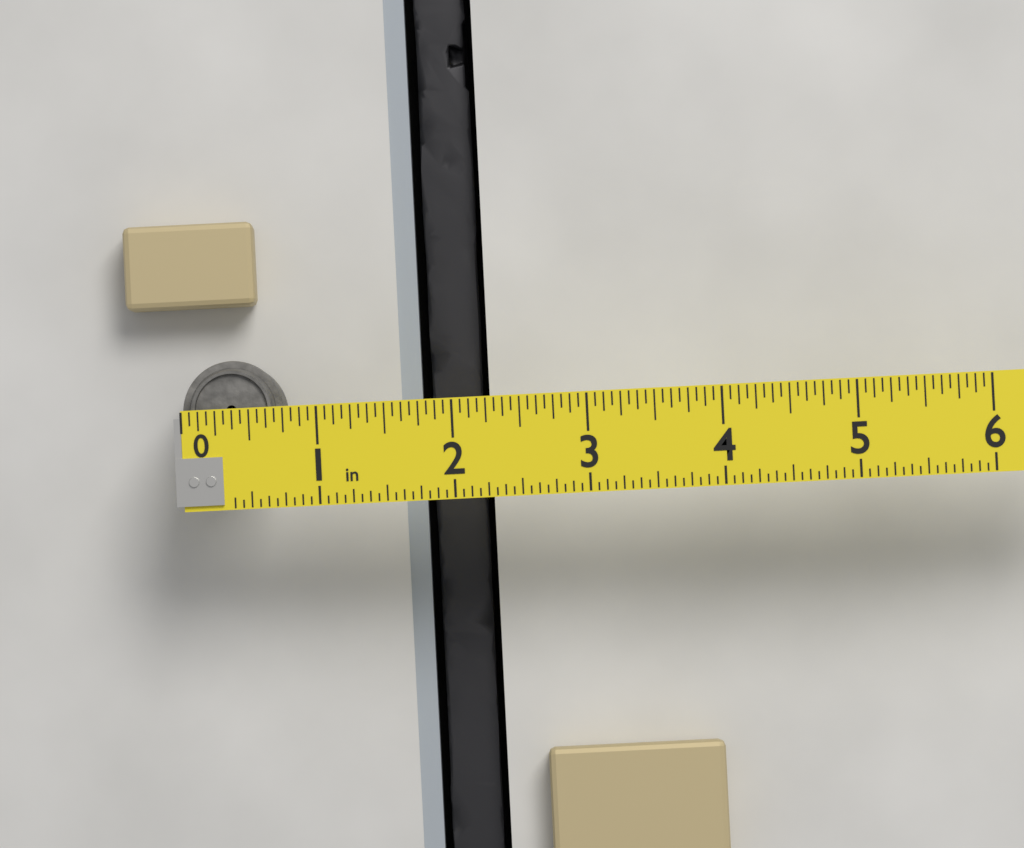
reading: 0.7500 in
